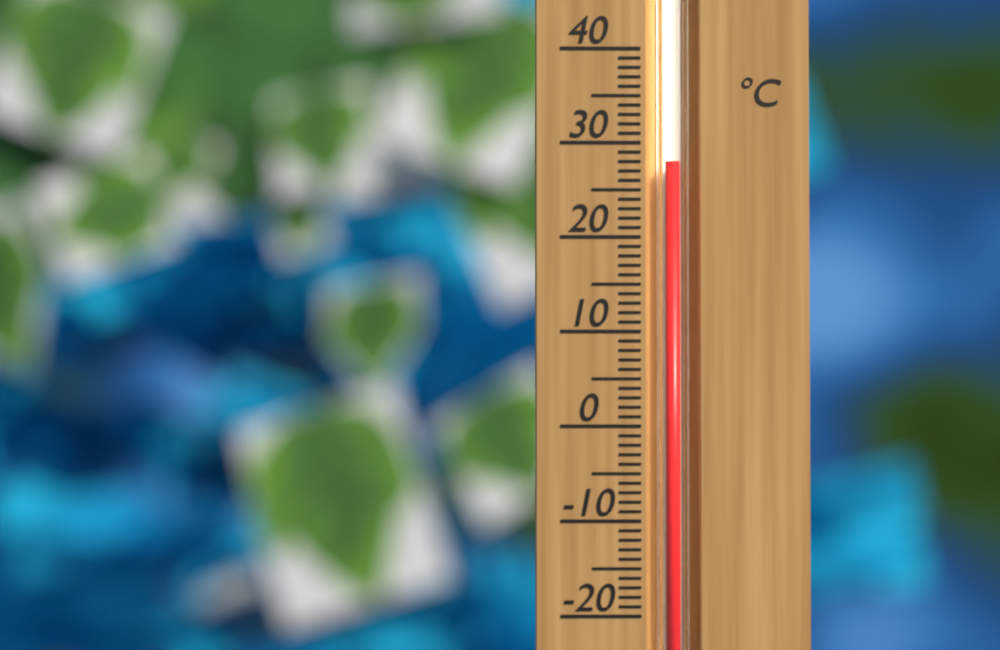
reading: 28 °C
